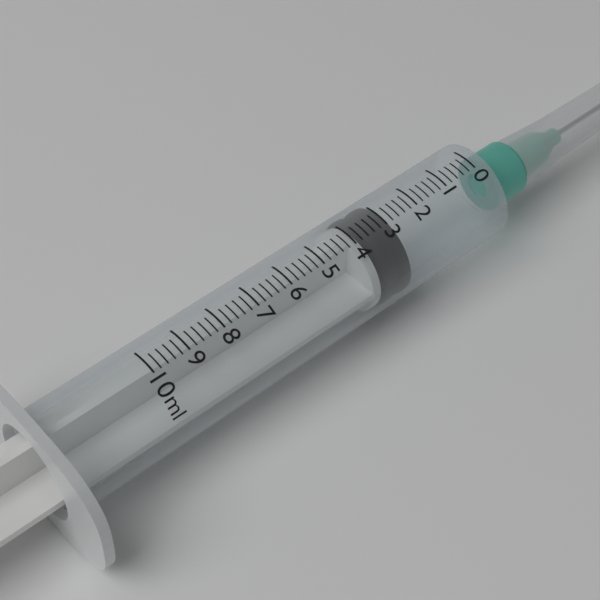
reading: 2.8 ml
